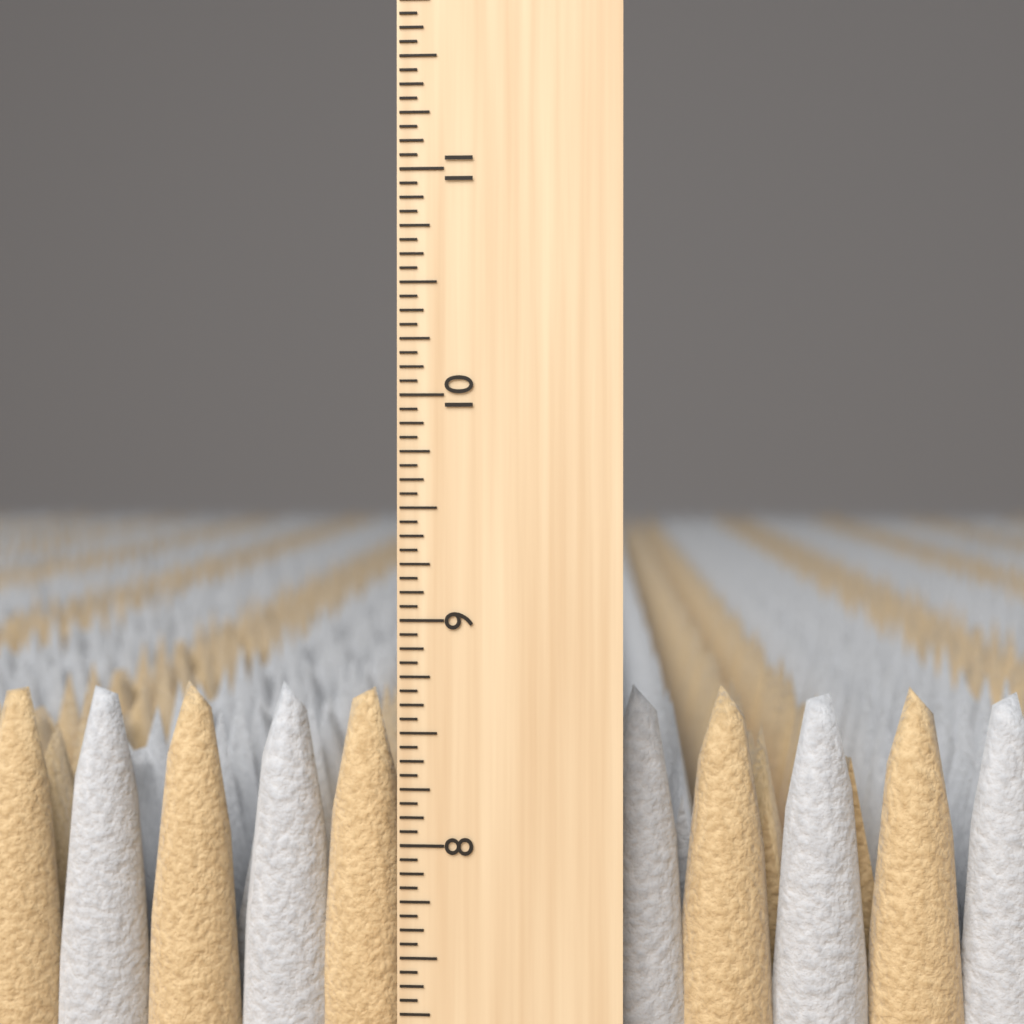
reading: 8.6875 inch
